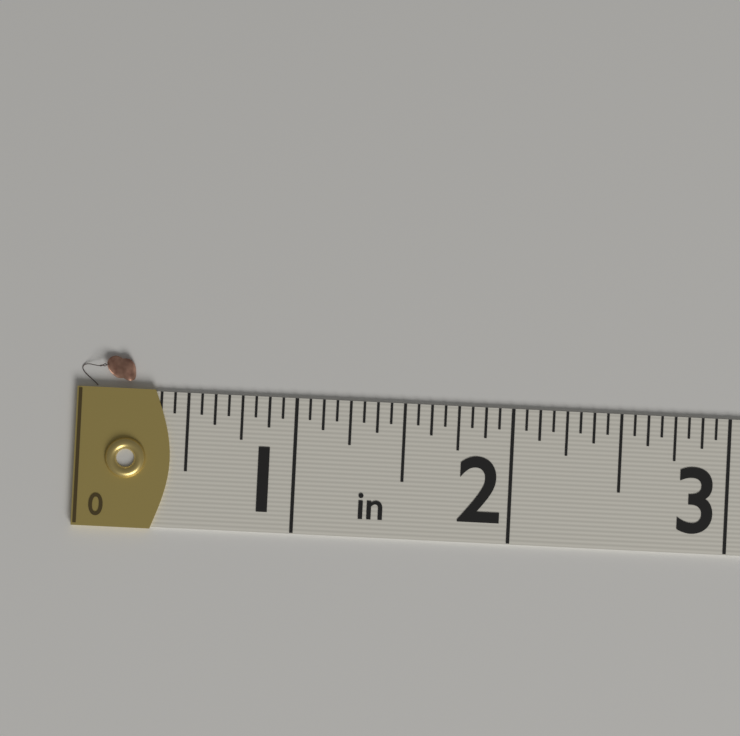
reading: 0.2500 in
